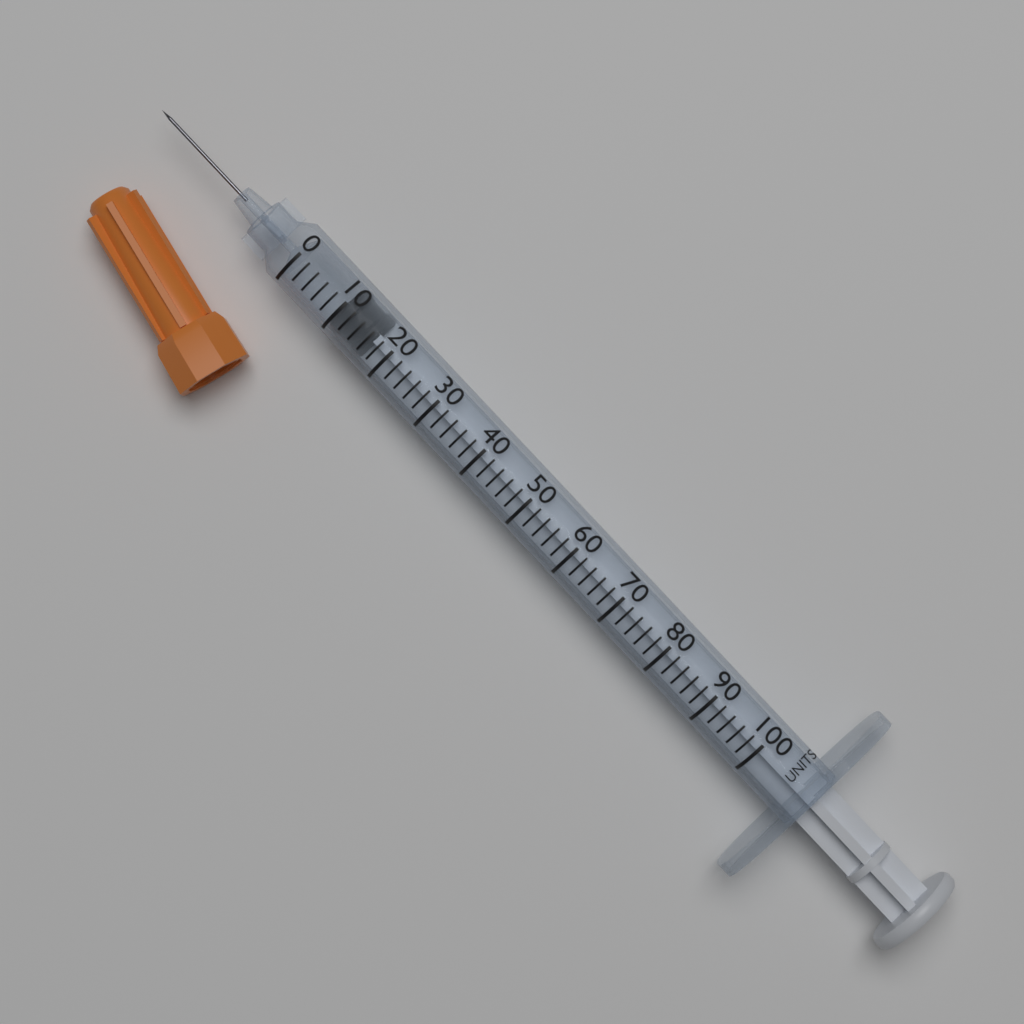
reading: 10 units
